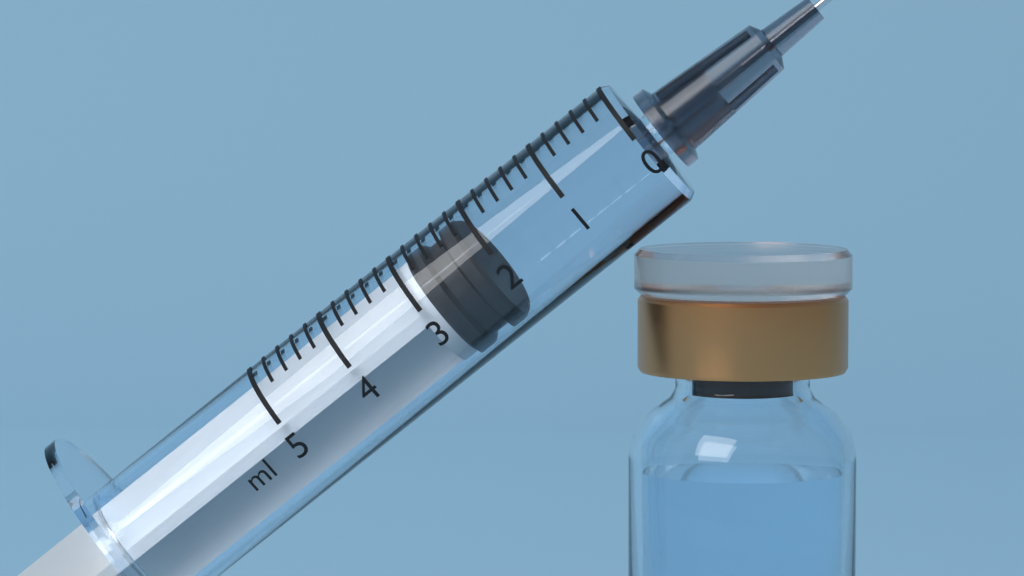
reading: 2.2 ml
